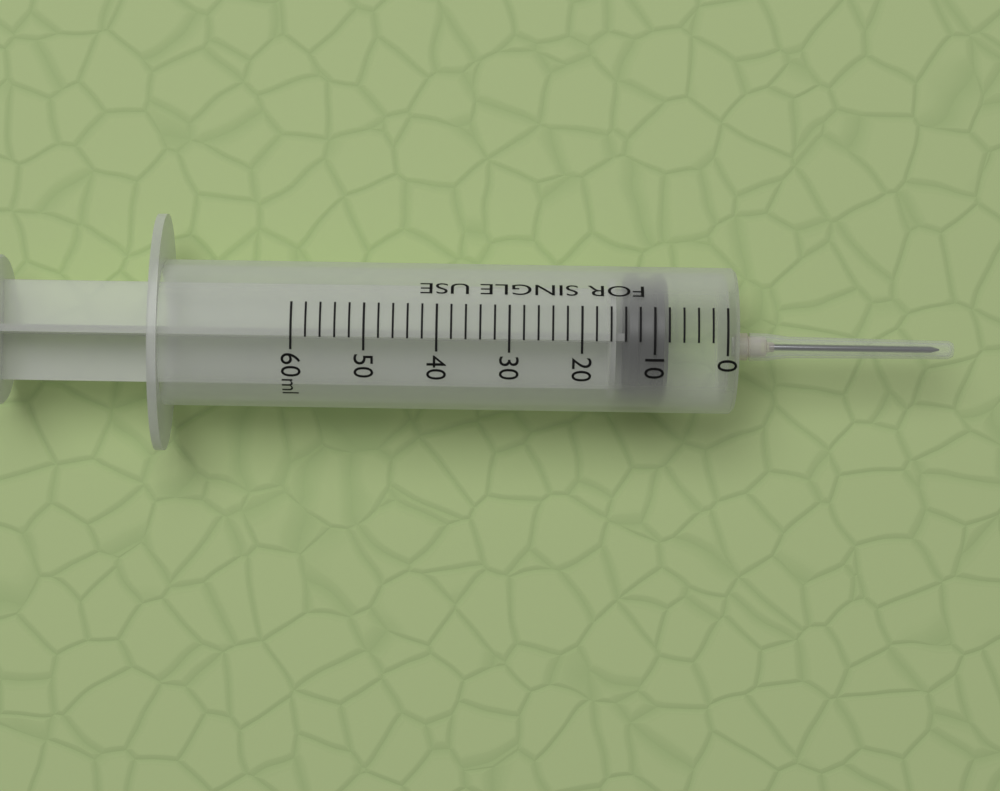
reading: 8 ml
